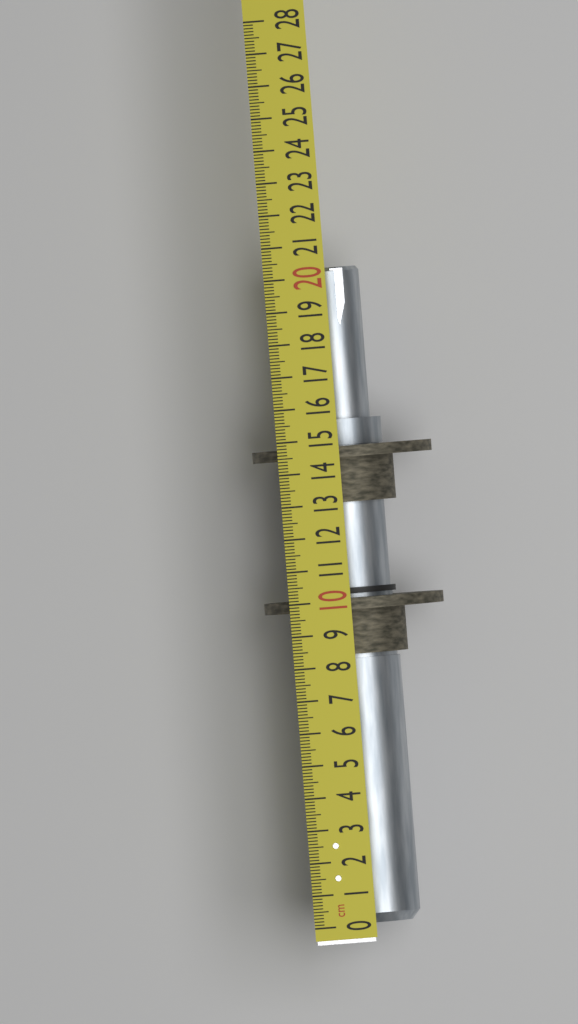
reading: 20.3 cm
